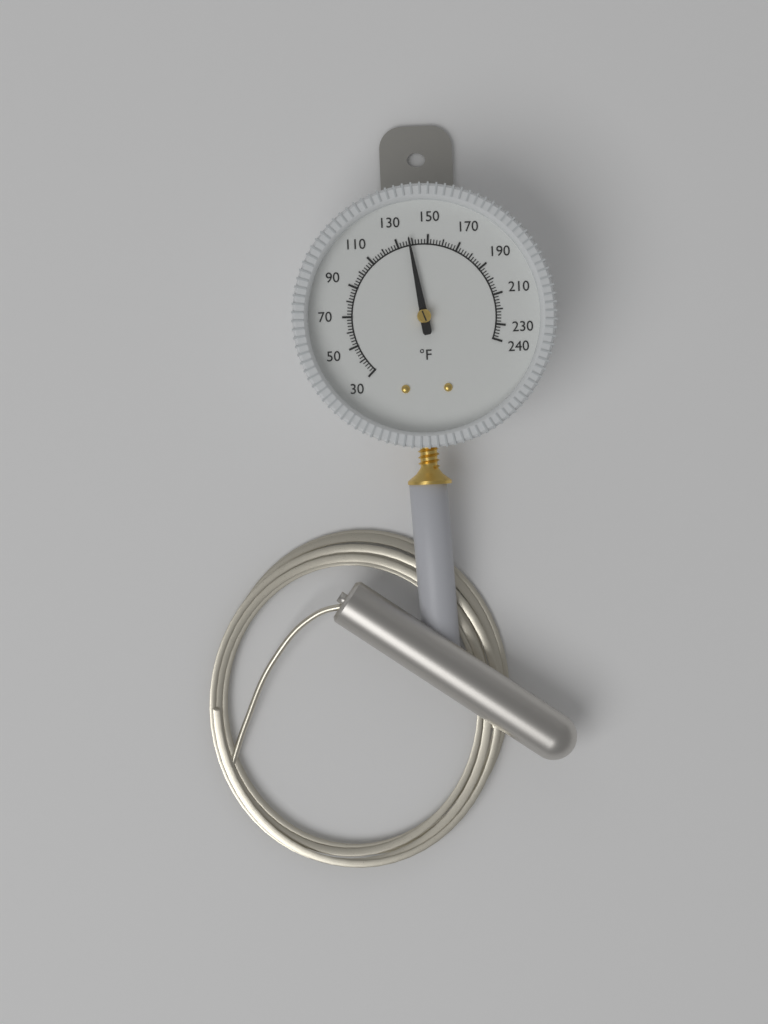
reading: 138 °F
